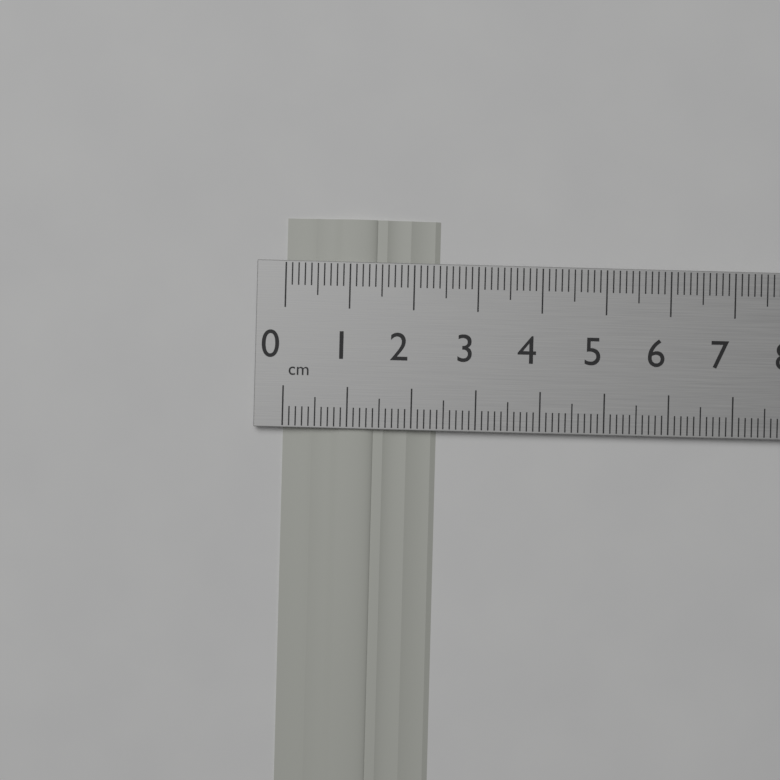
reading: 2.4 cm
